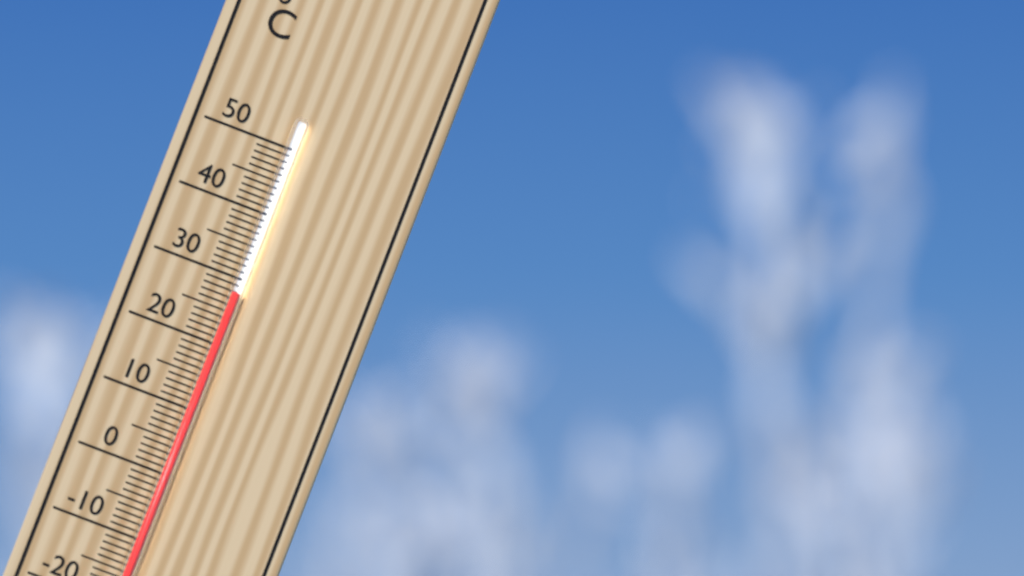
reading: 28 °C
